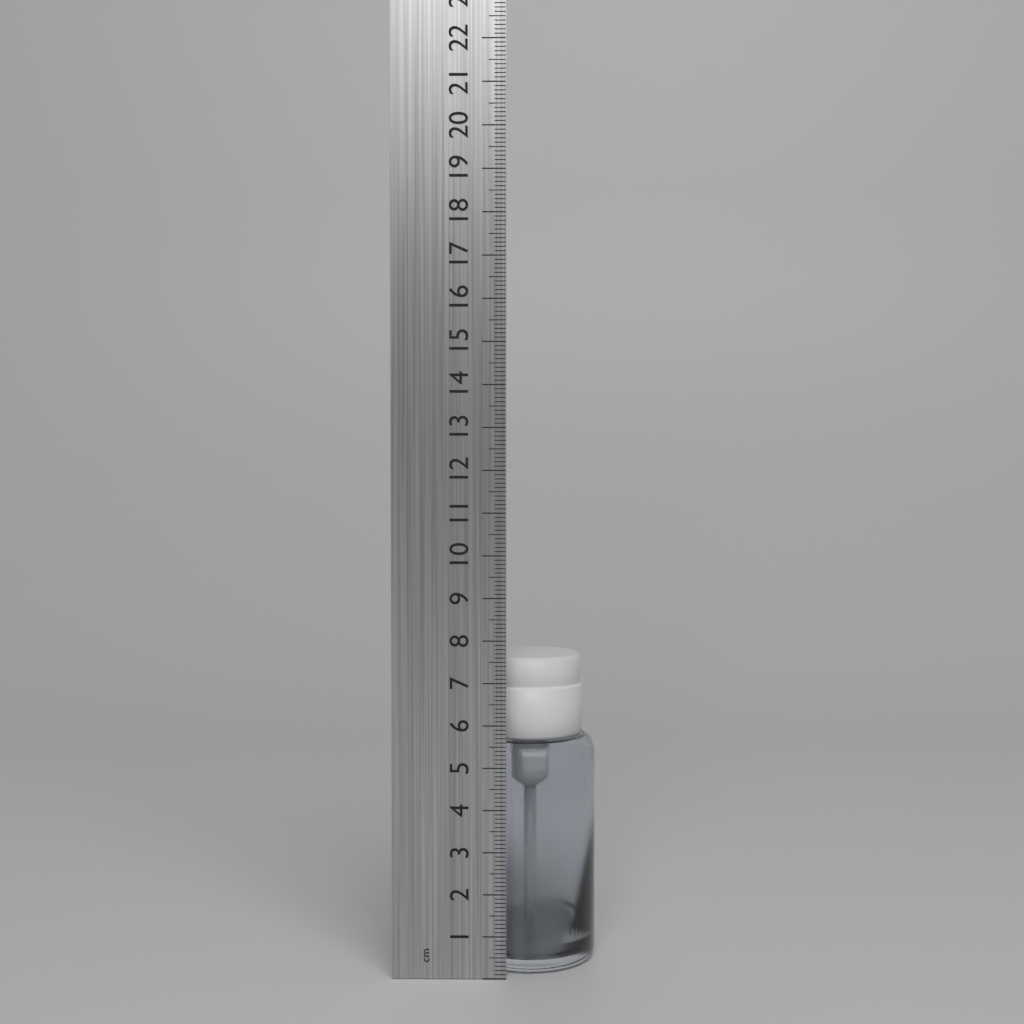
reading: 7.5 cm
